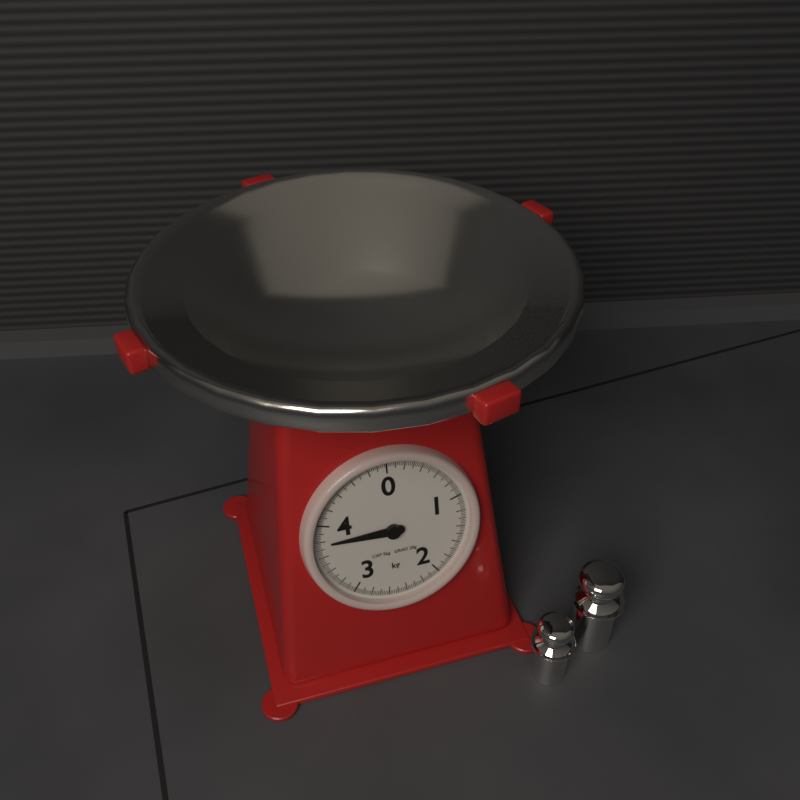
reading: 3.76 kg
